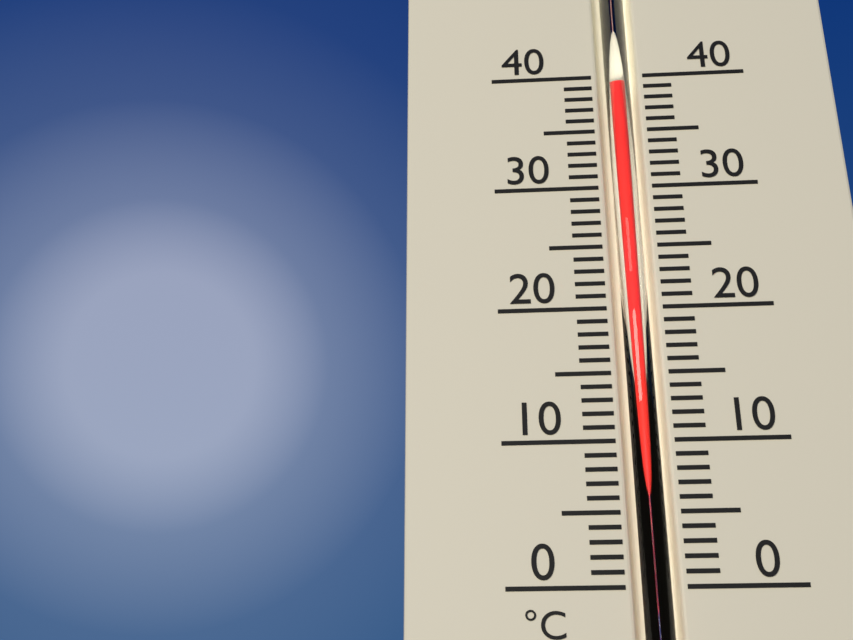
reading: 39 °C
